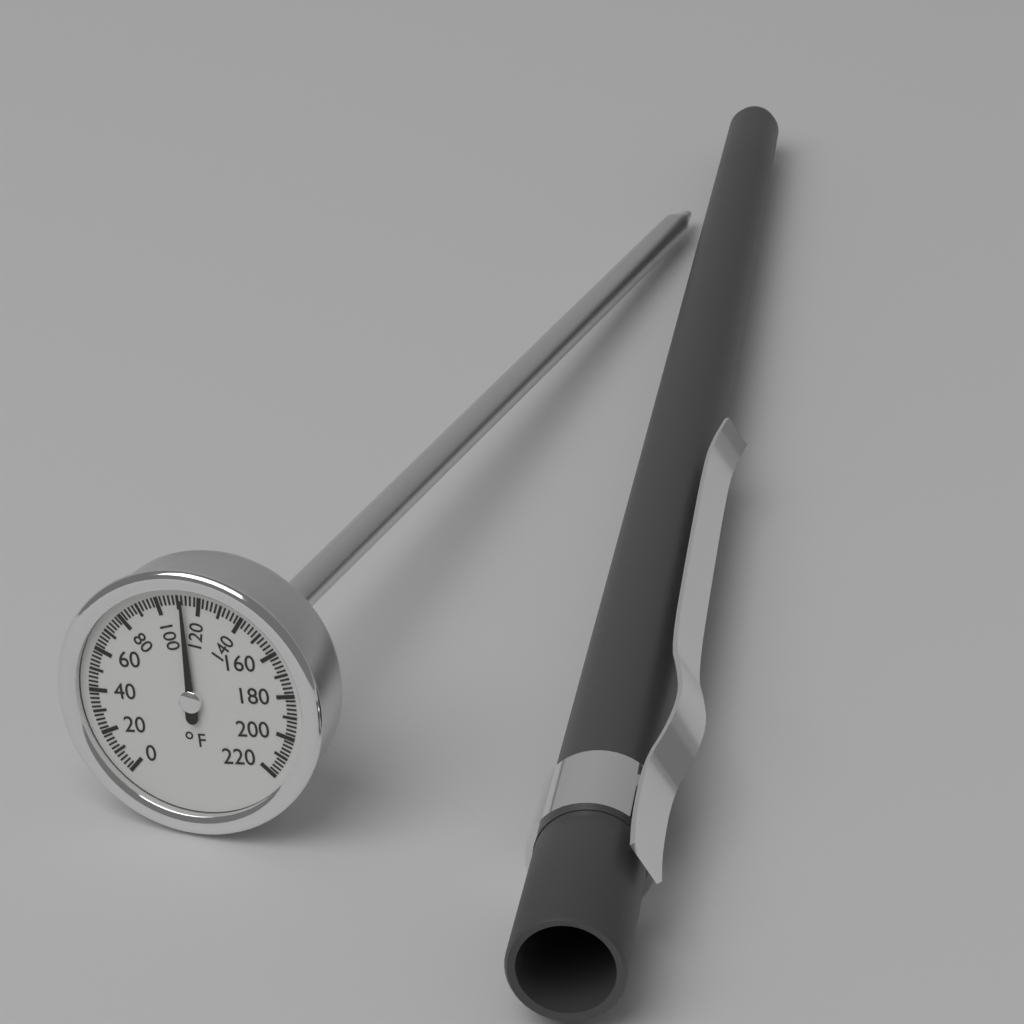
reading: 112 °F
